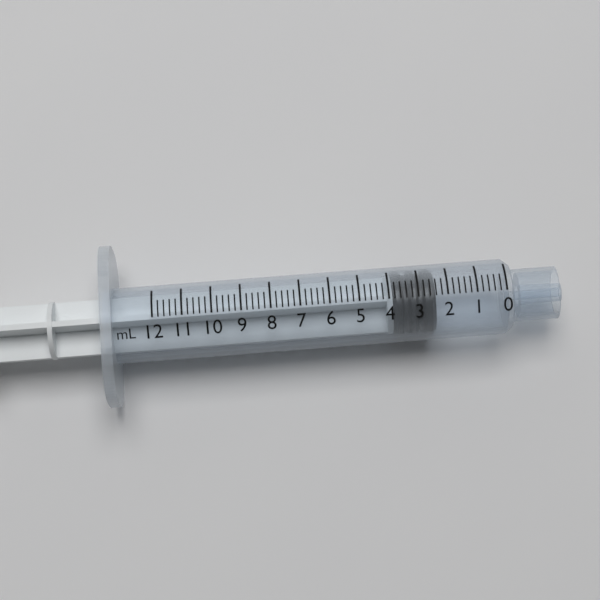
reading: 2.4 mL
